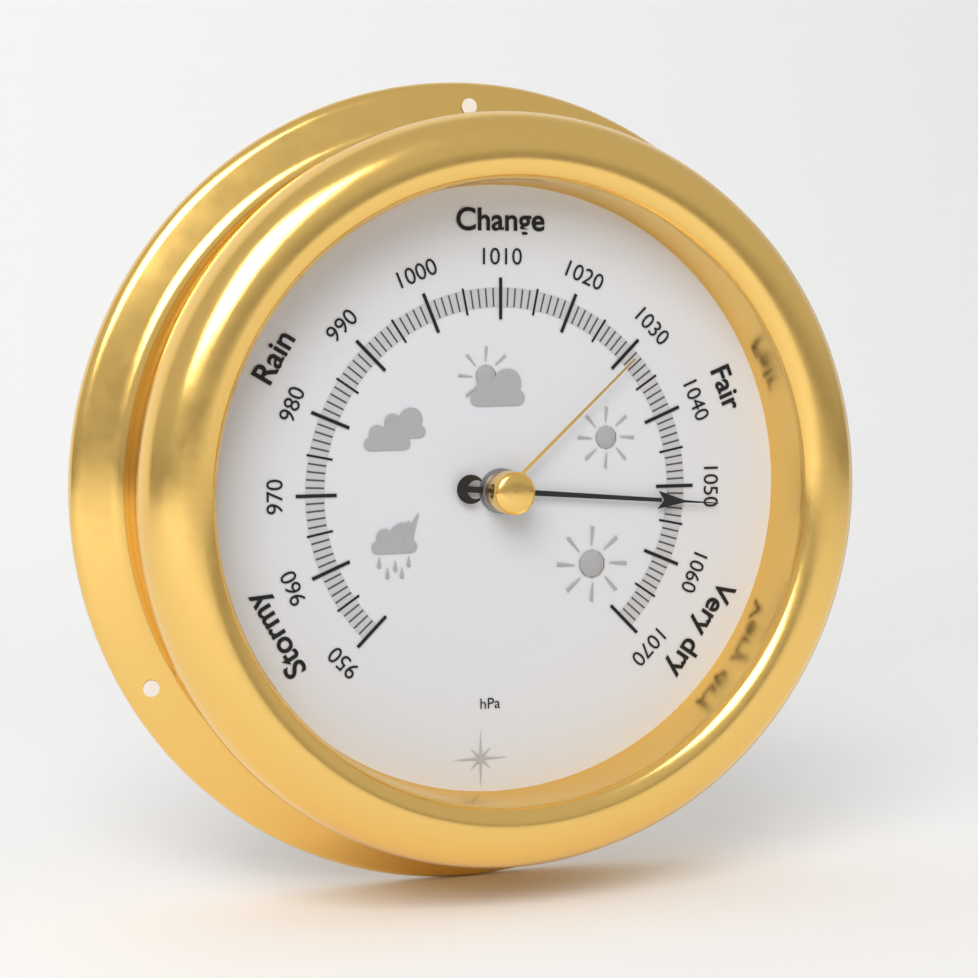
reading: 1052 hPa
